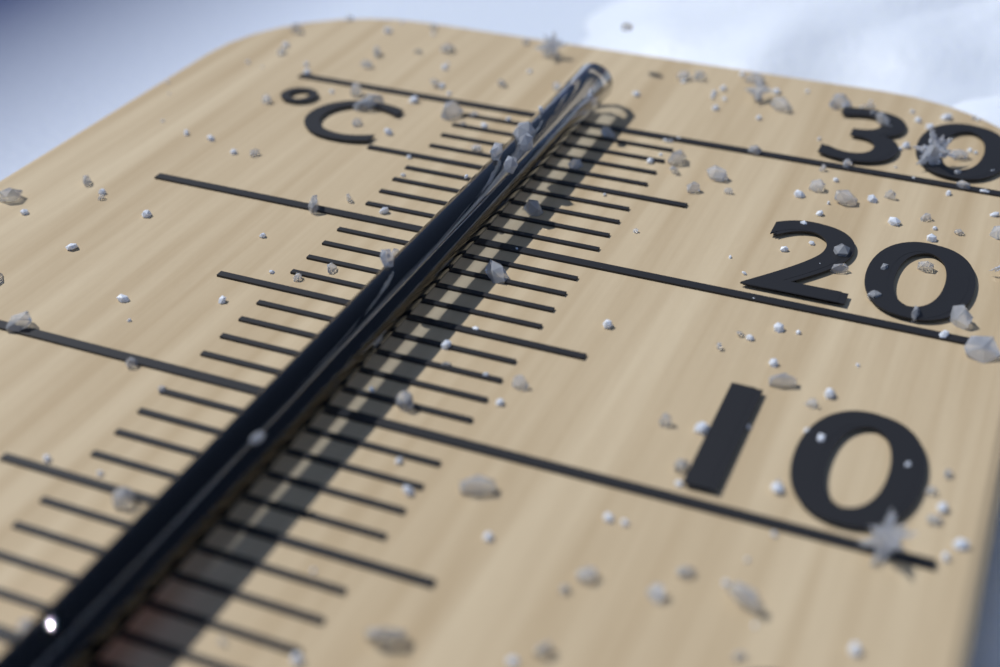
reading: 2 °C
